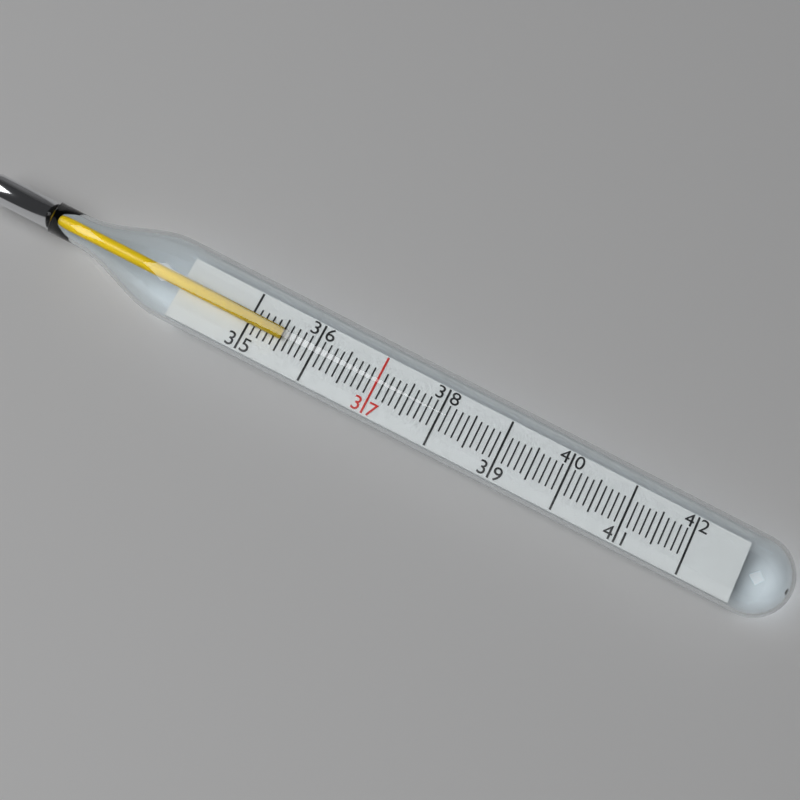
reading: 35.5 (no unit)
